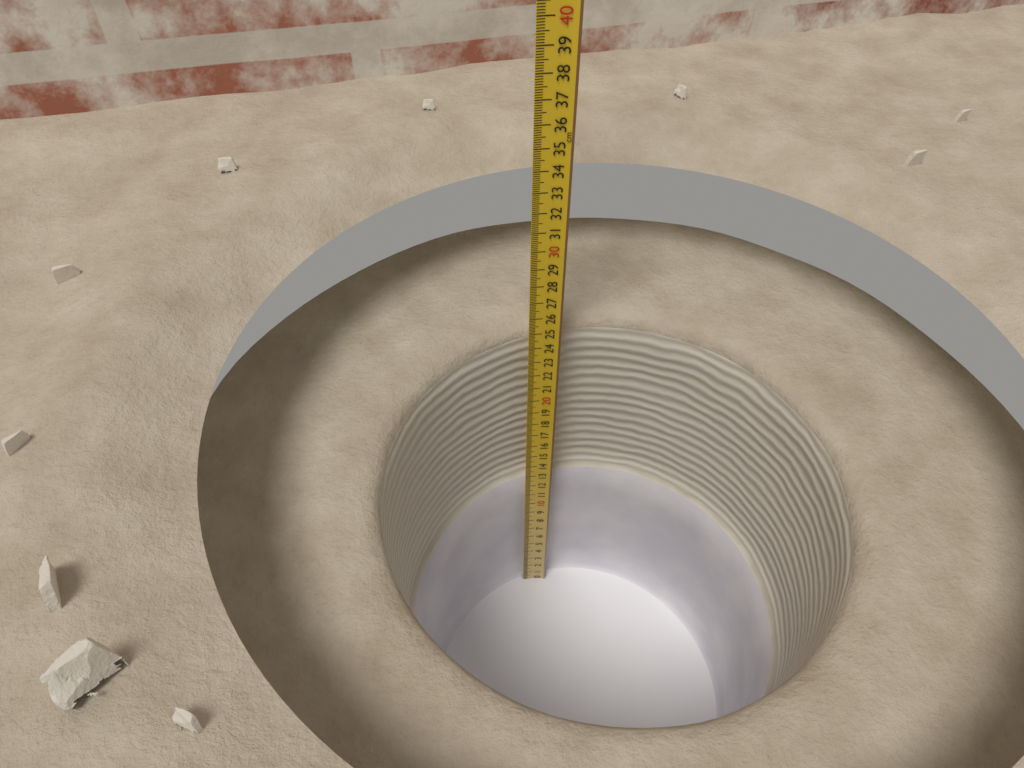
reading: 24.7 cm
